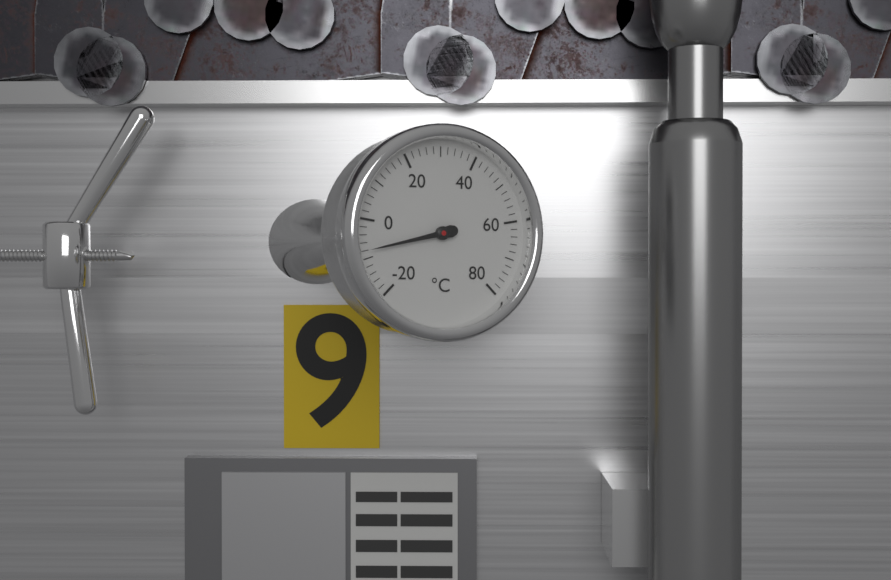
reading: -8 °C
